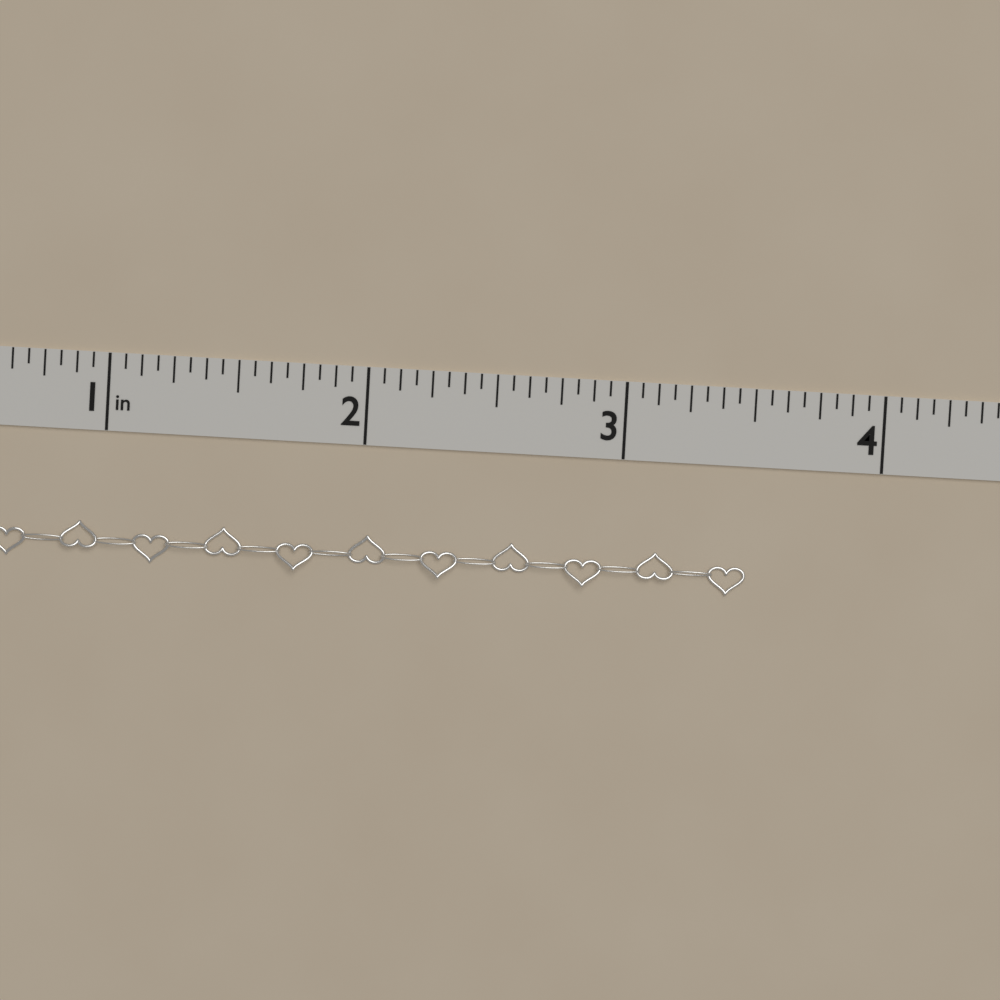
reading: 3.5000 in
